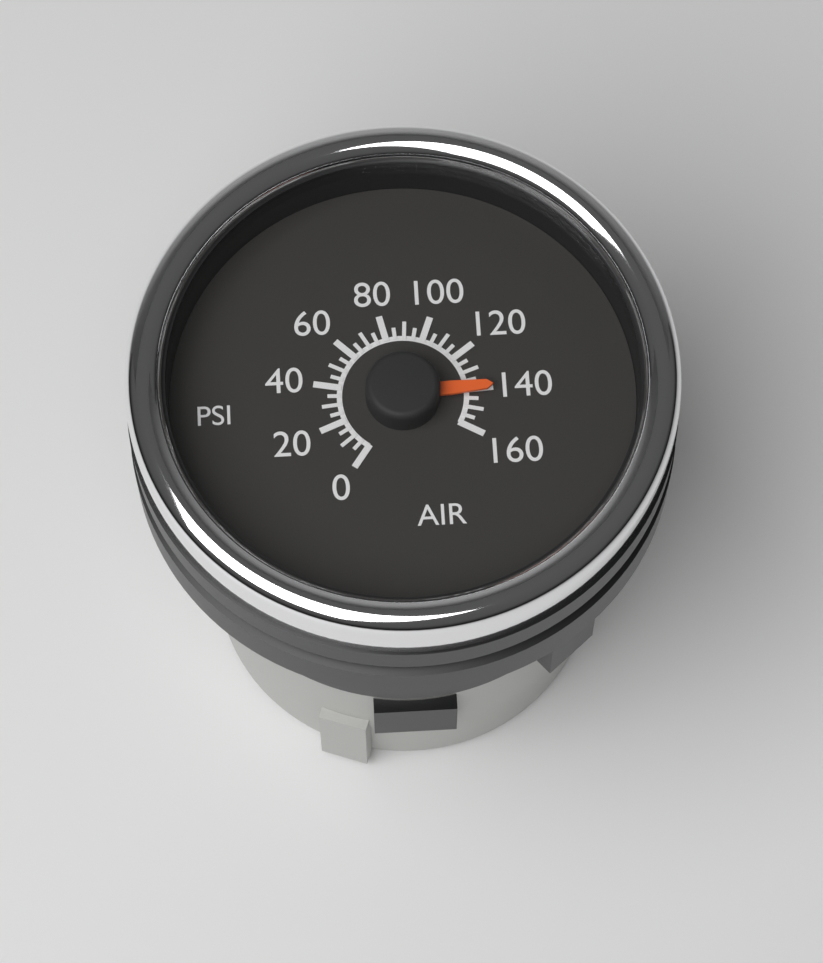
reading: 140 psi
